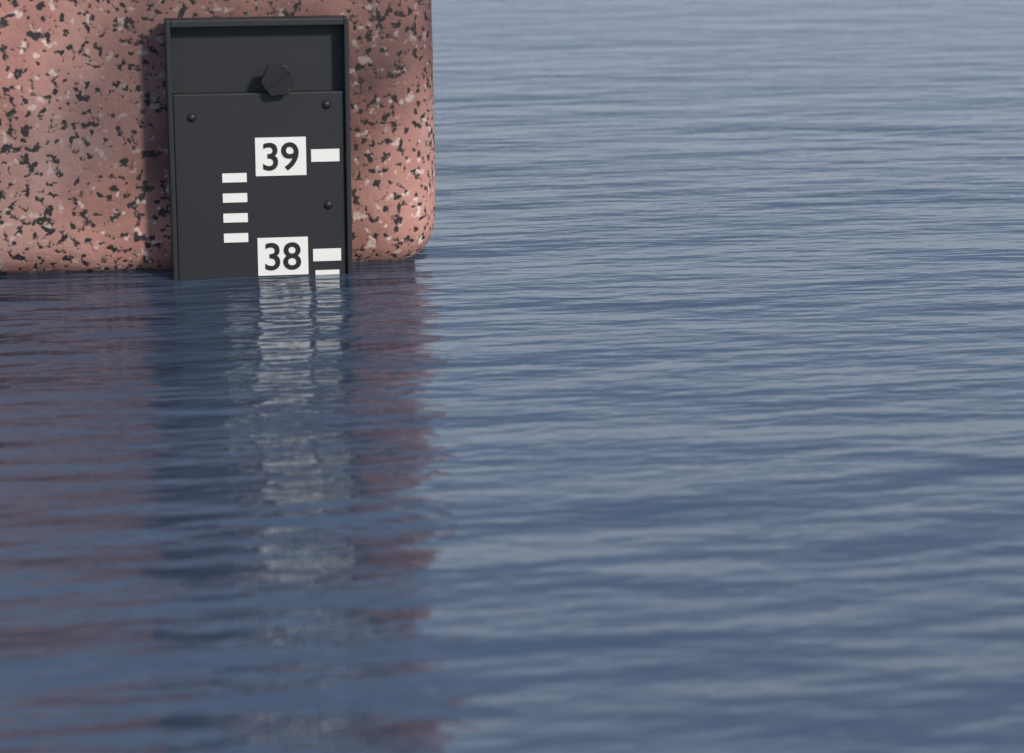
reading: 37.8 (no unit)
